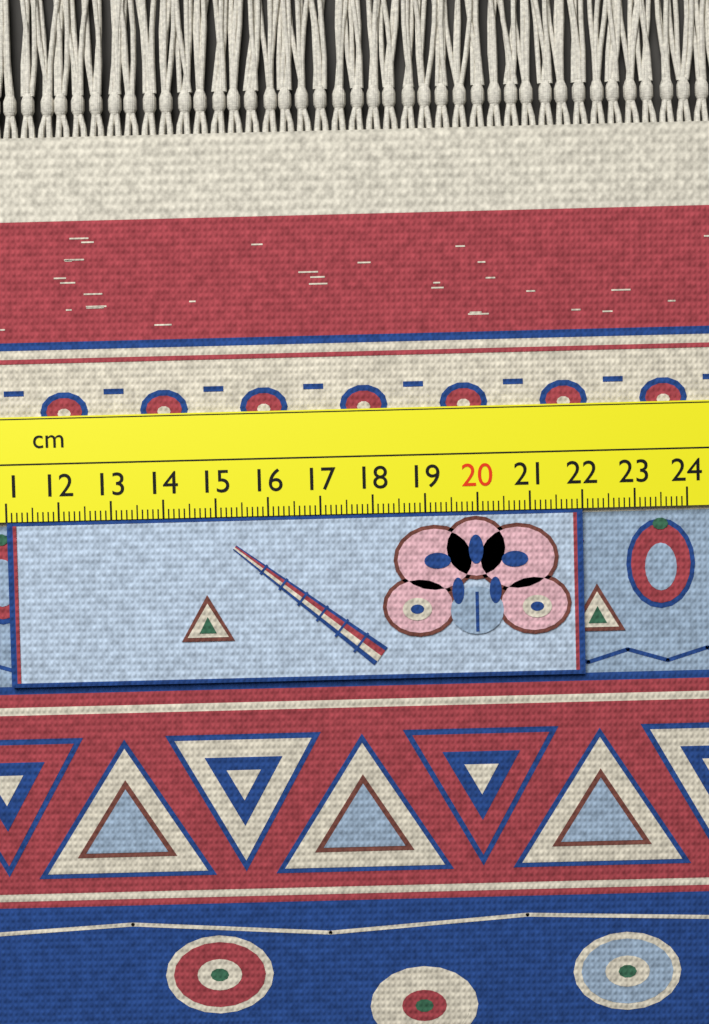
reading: 22.0 cm
